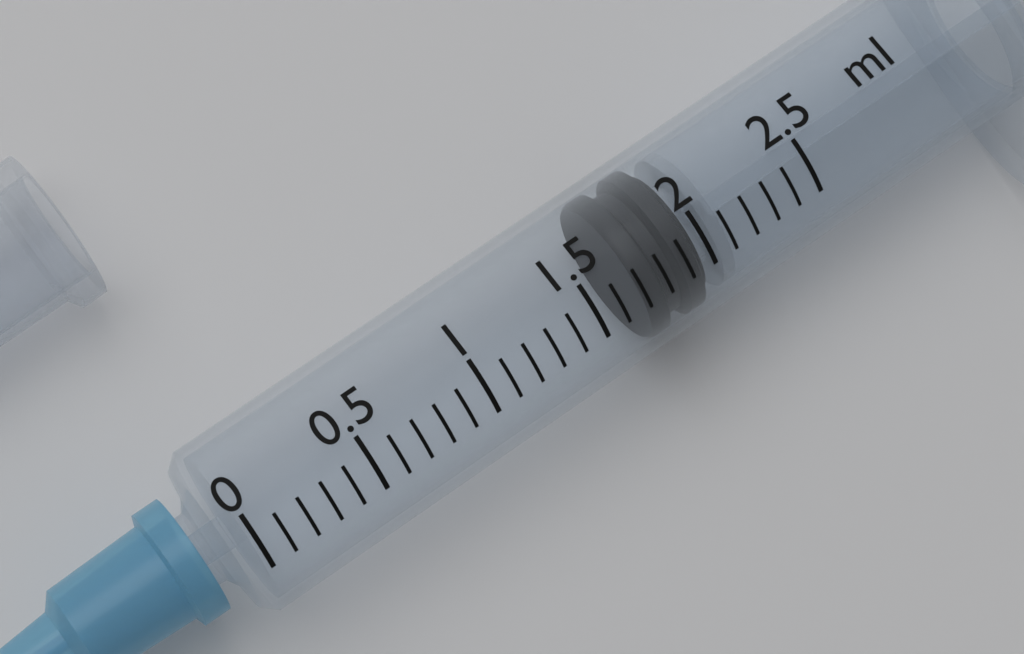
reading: 1.7 ml
